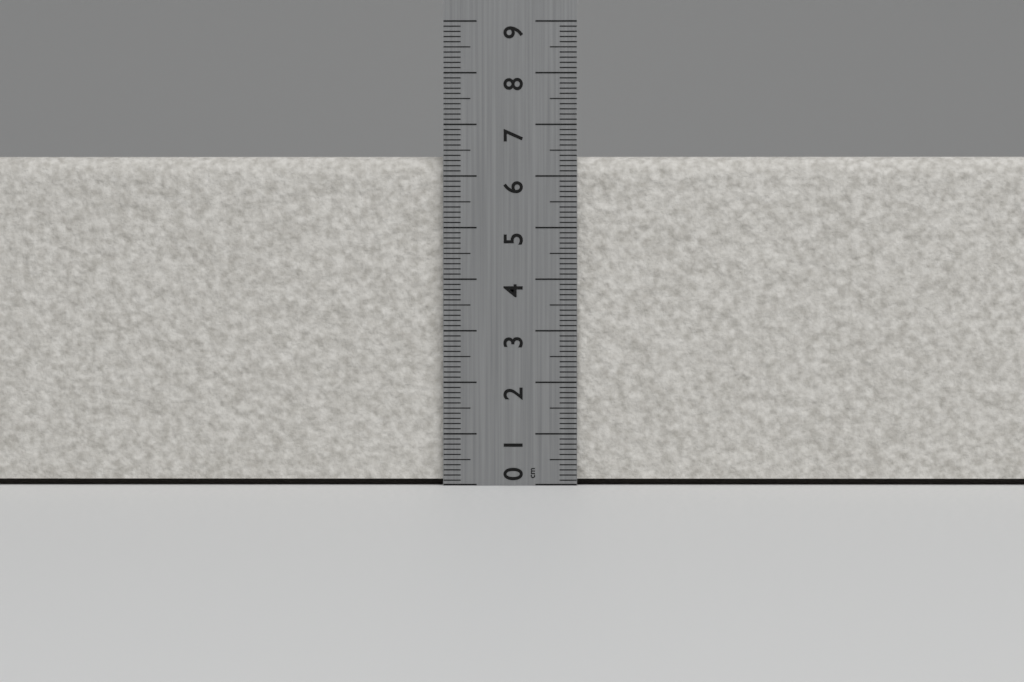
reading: 6.4 cm
